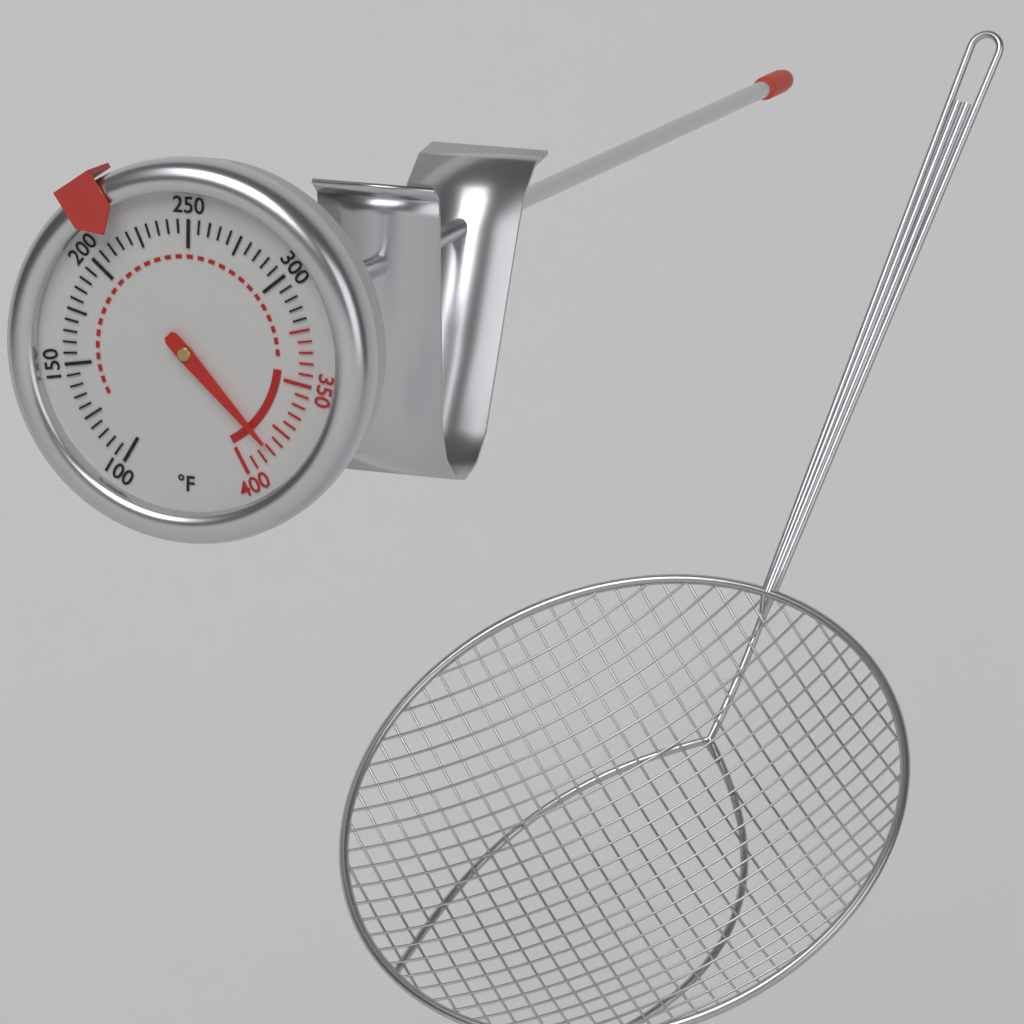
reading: 385 °F
